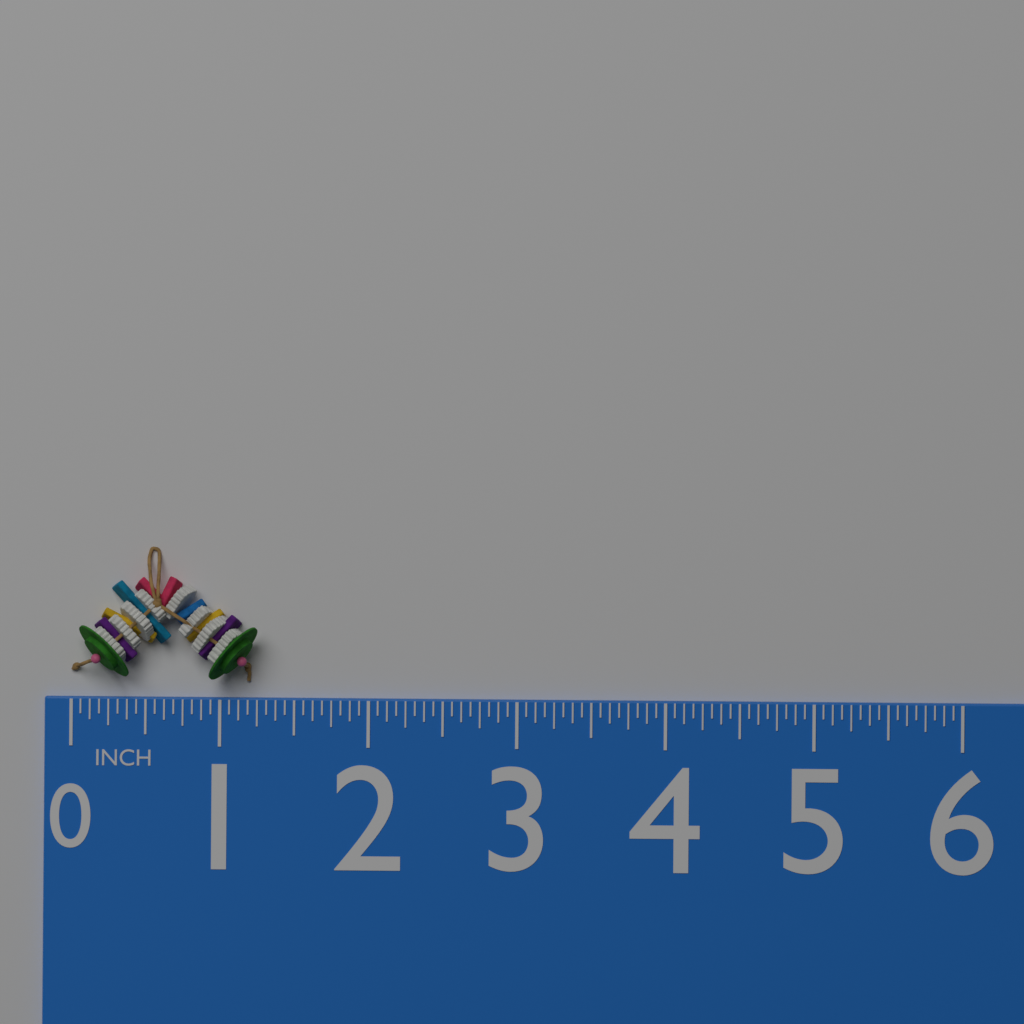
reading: 1.2500 in
